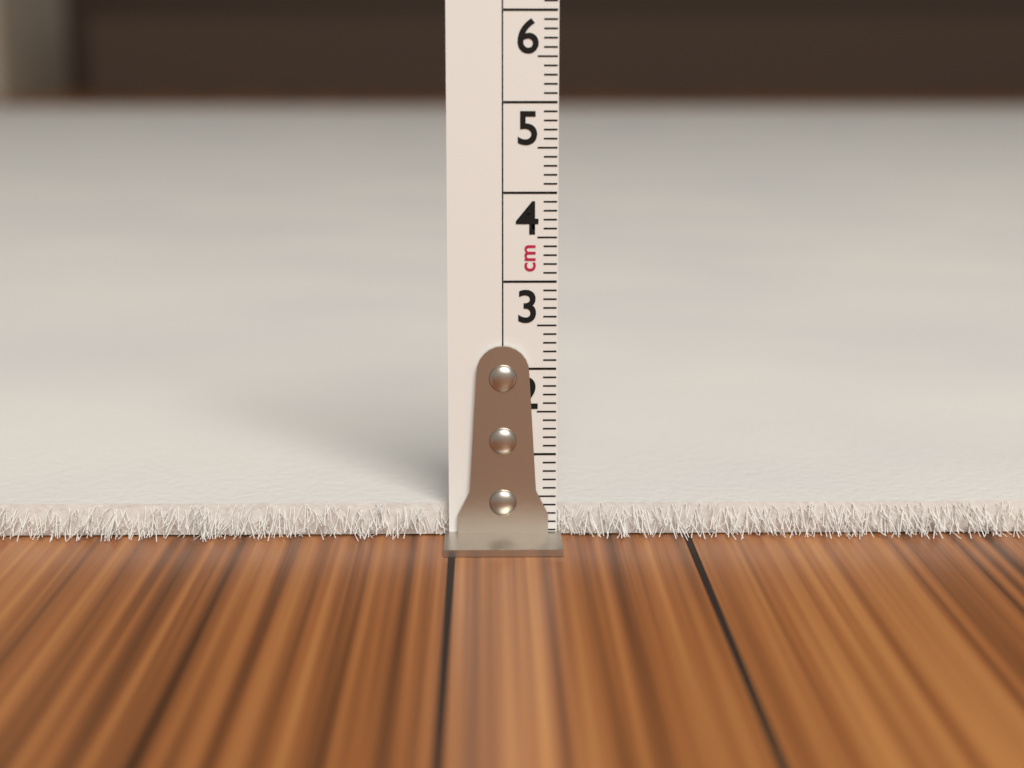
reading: 0.4 cm
